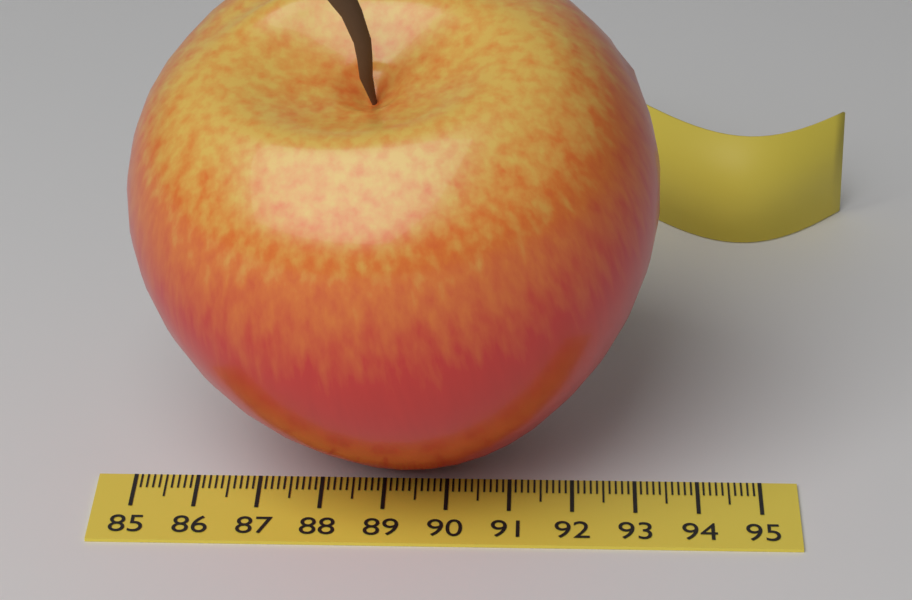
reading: 93.3 (no unit)
